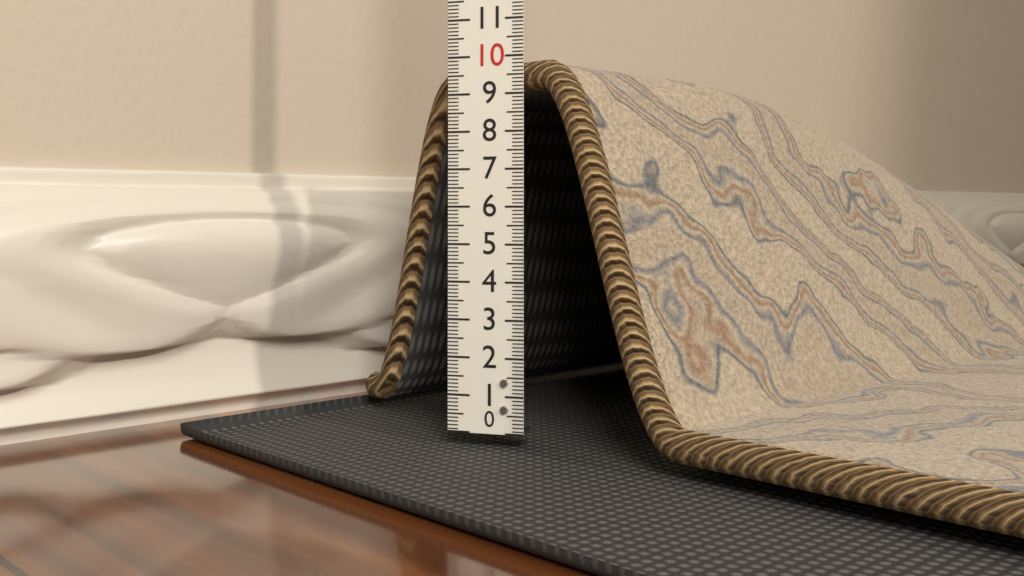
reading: 9.9 (no unit)
